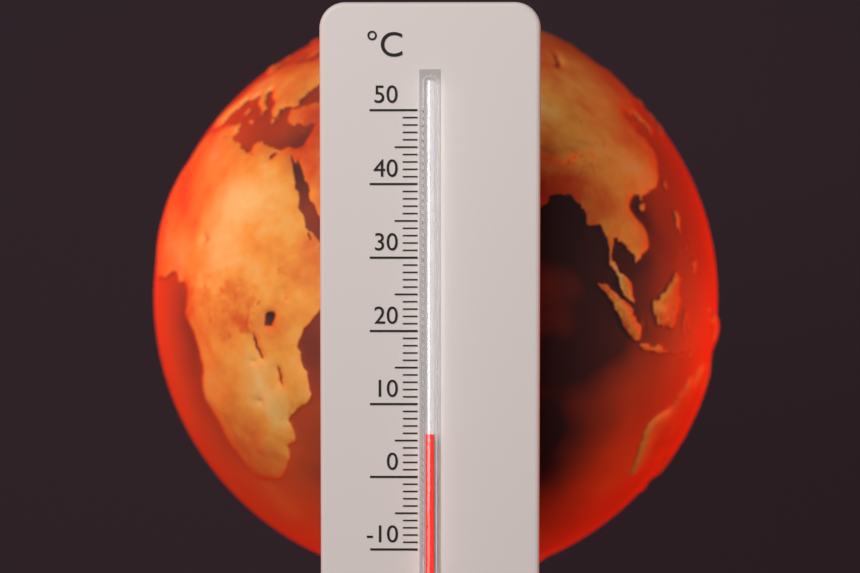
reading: 6 °C
